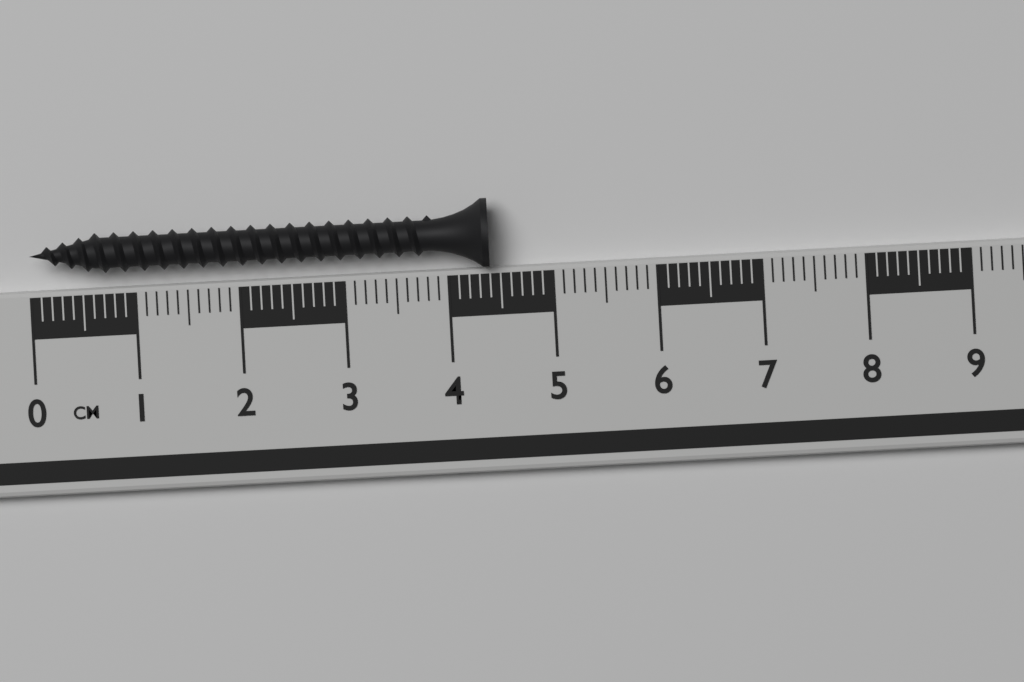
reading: 4.4 cm
